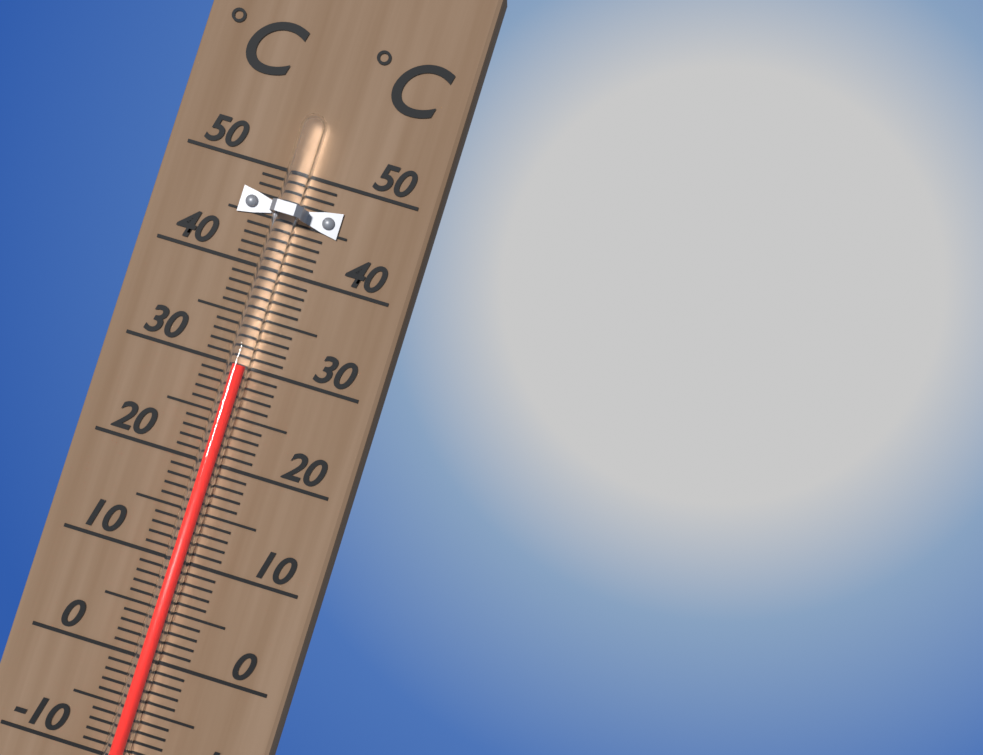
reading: 30 °C
